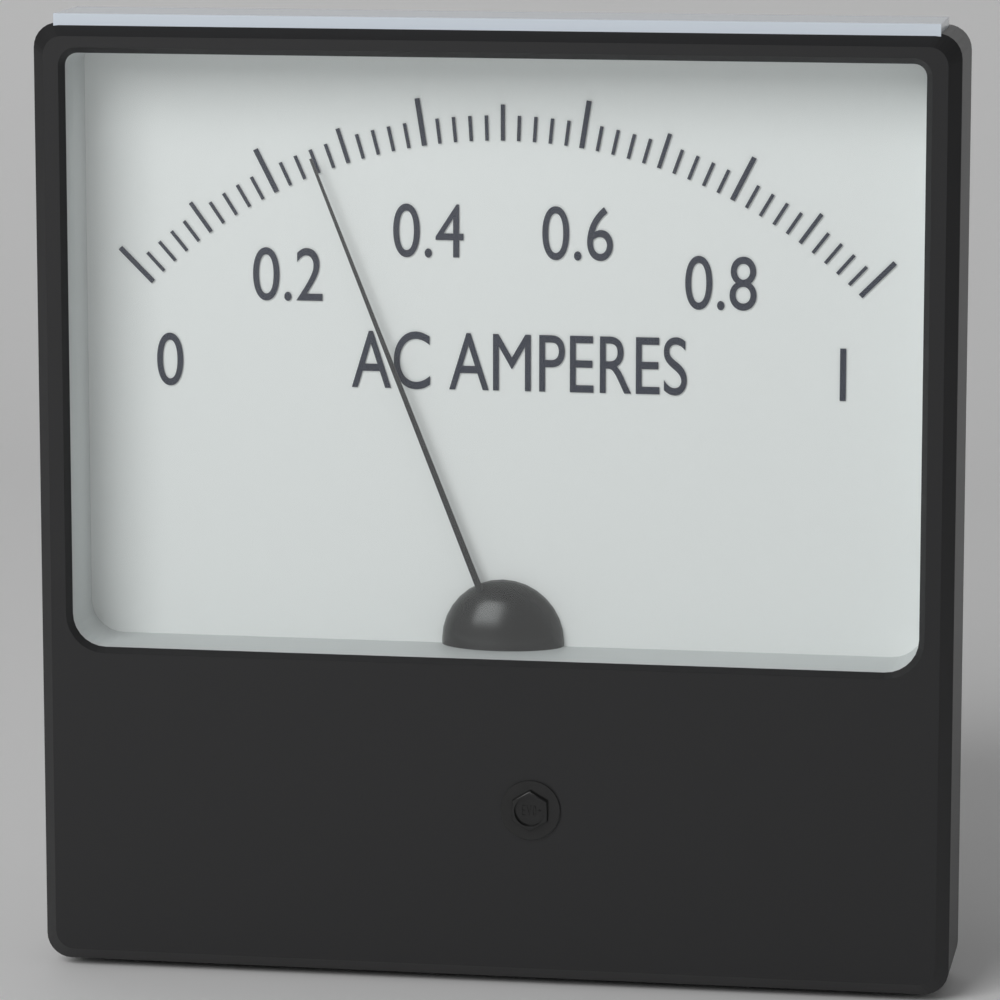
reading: 0.26 A
